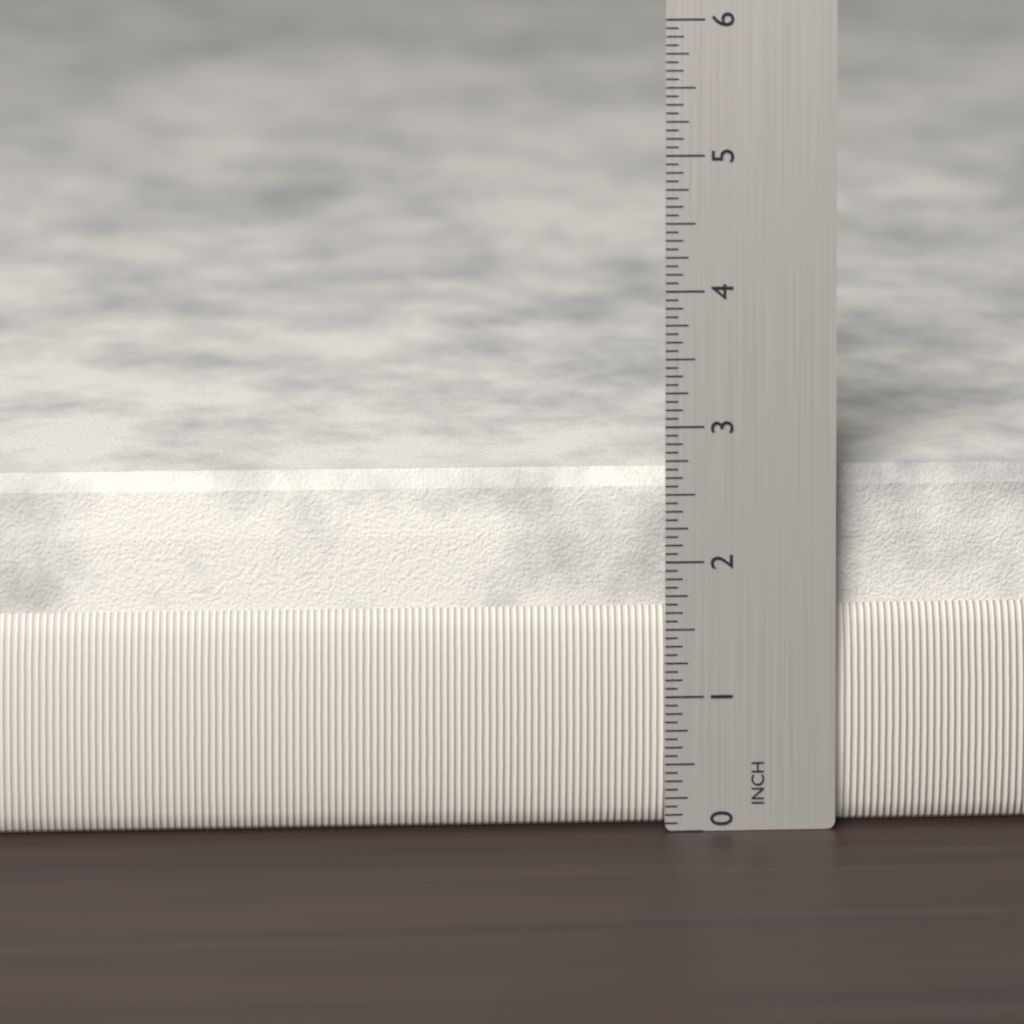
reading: 2.6250 in
